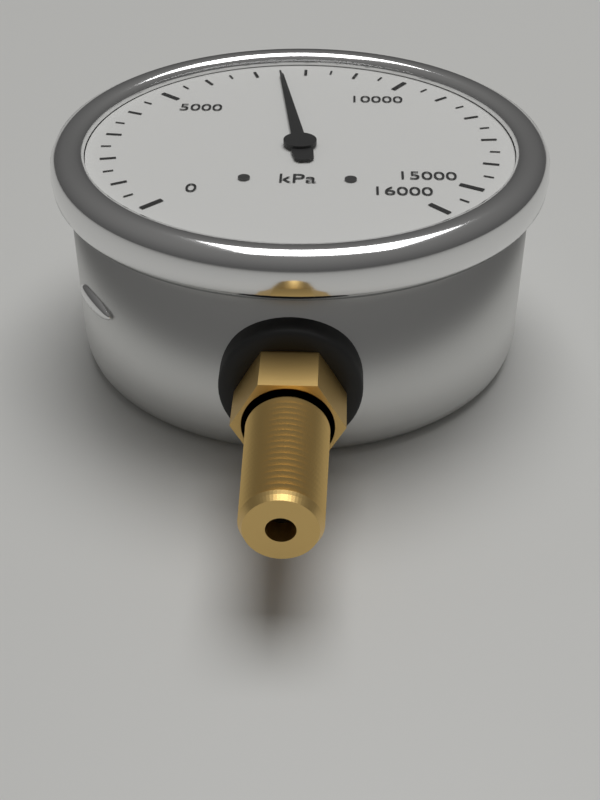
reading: 7500 kPa
